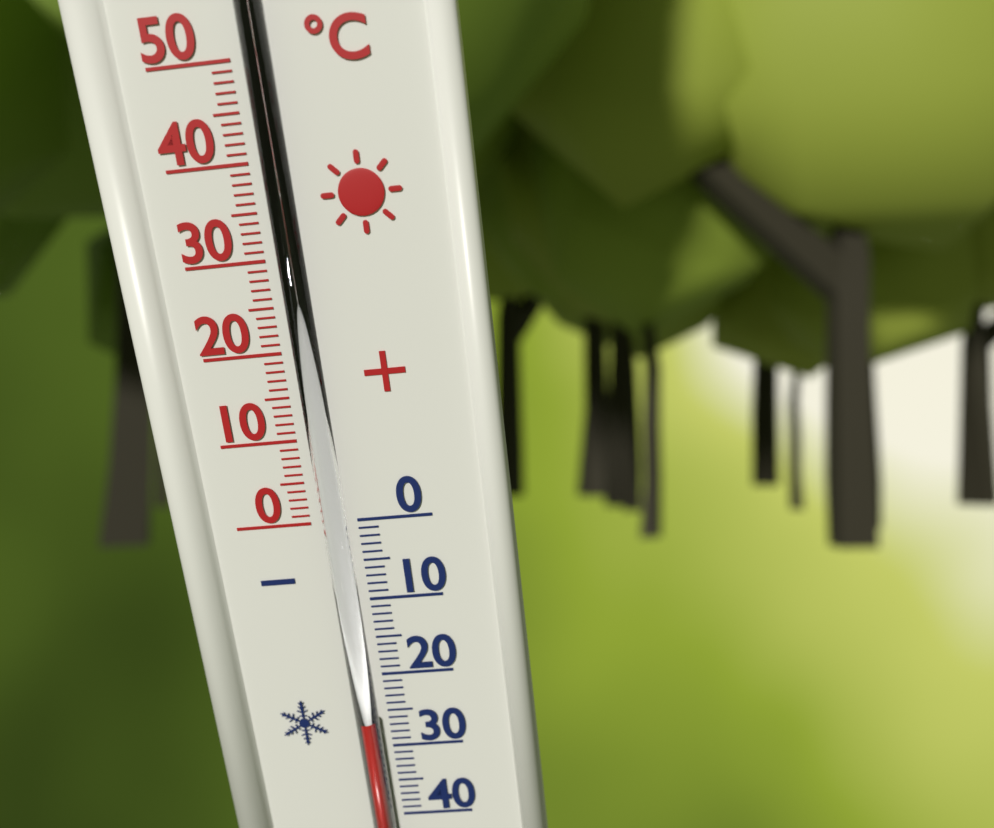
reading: -25 °C
